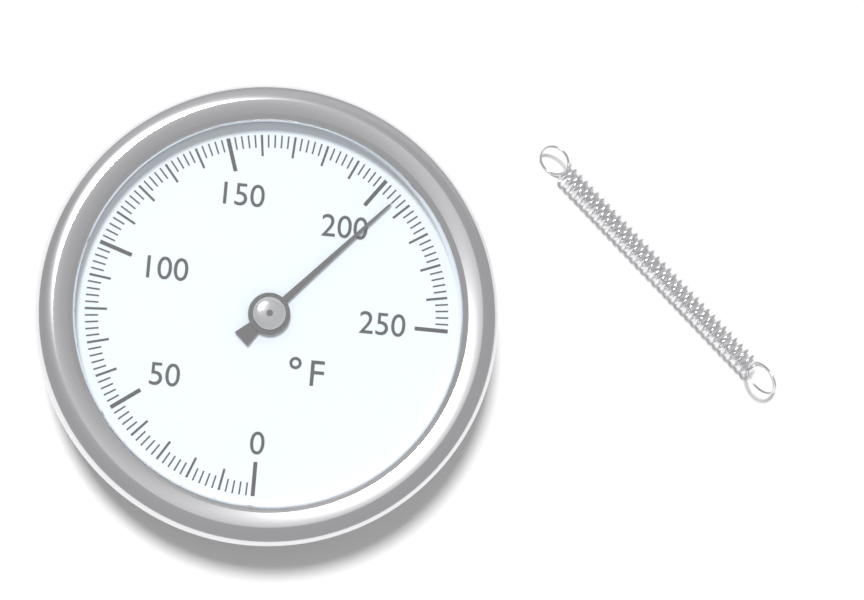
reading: 206 °F
